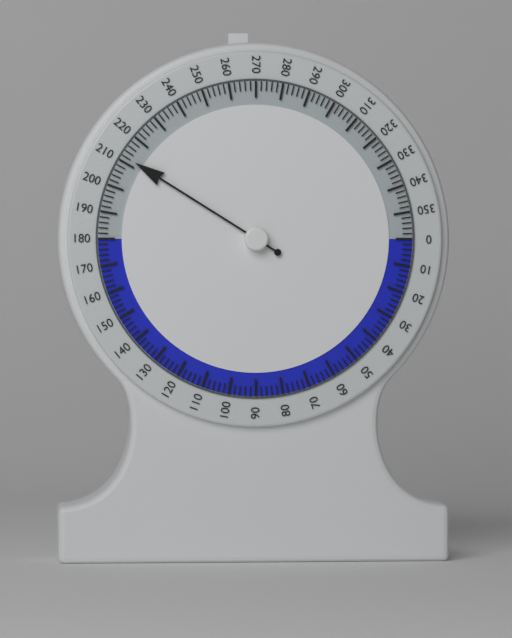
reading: 212 (no unit)
